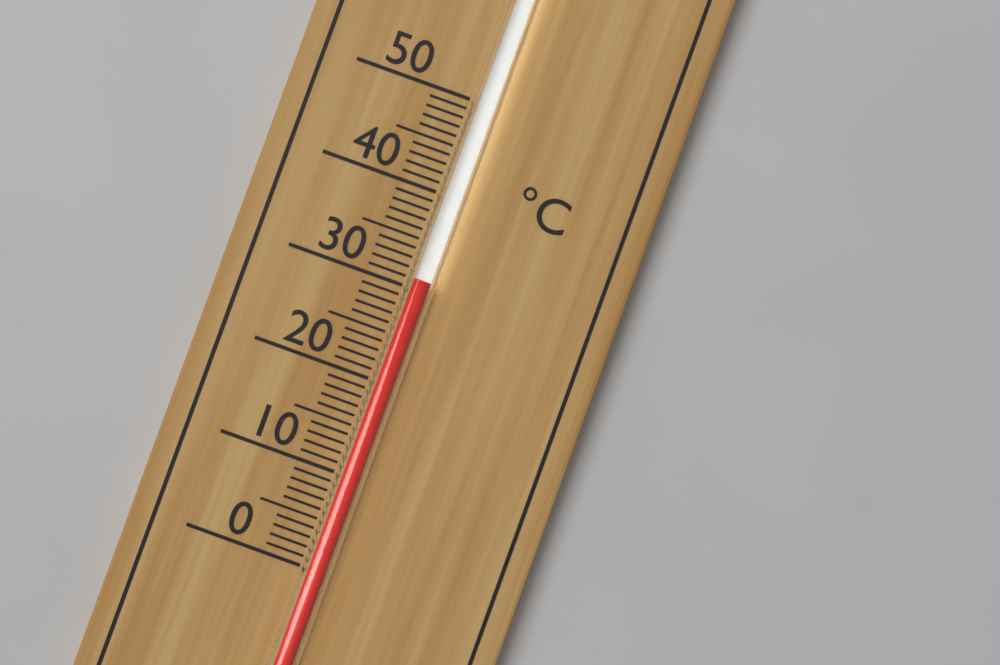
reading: 31 °C
